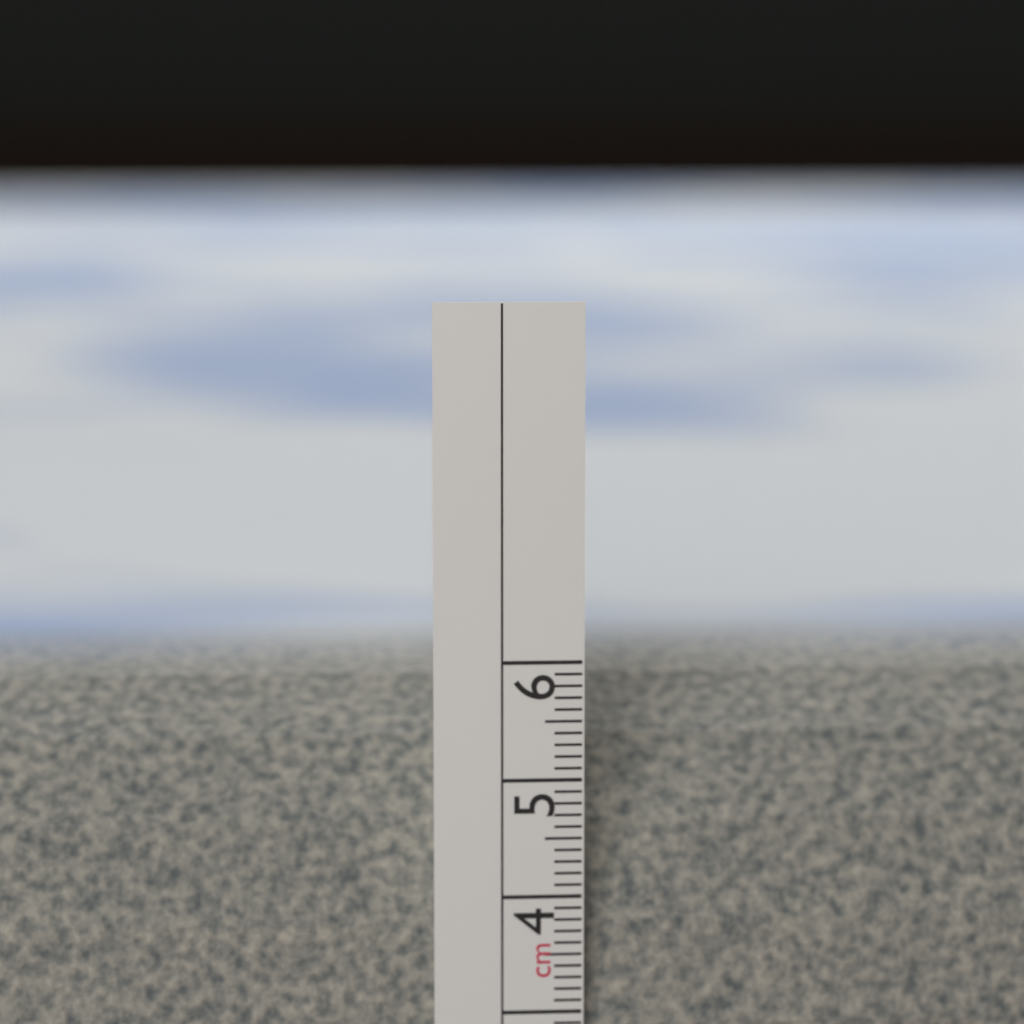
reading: 5.9 cm
